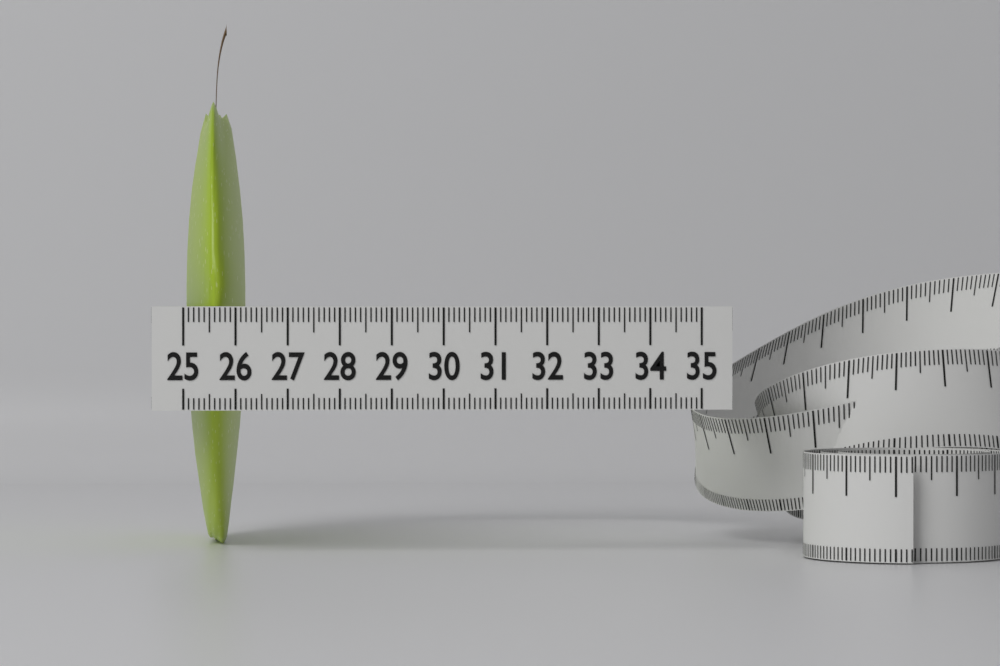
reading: 26.2 (no unit)
